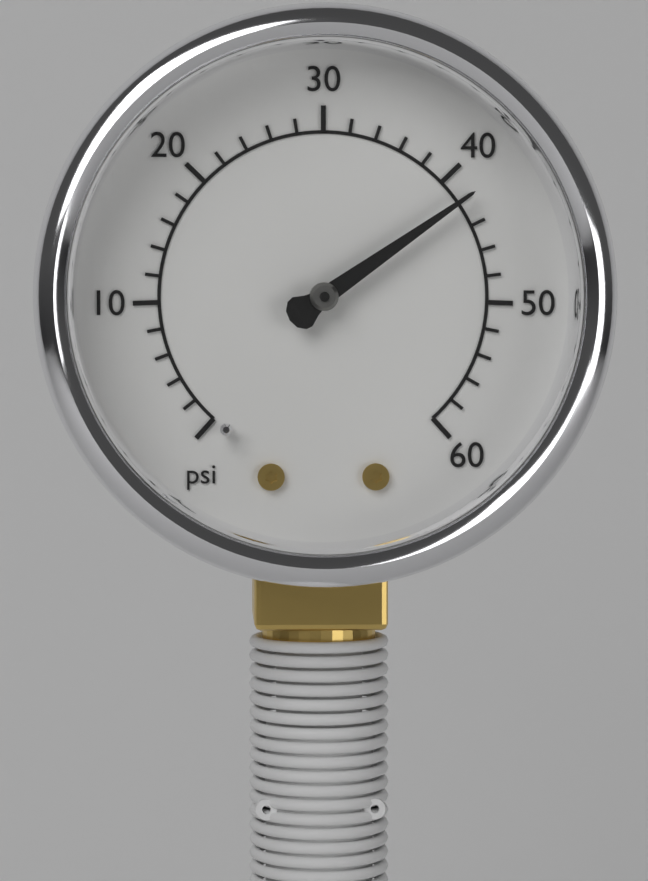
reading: 42 psi
